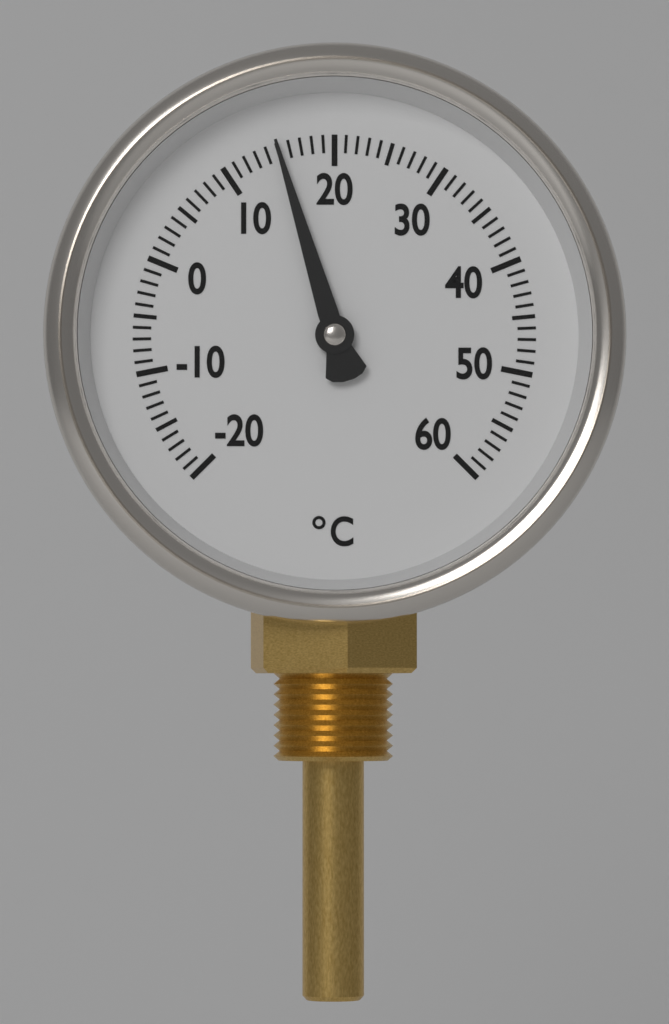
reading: 15 °C
